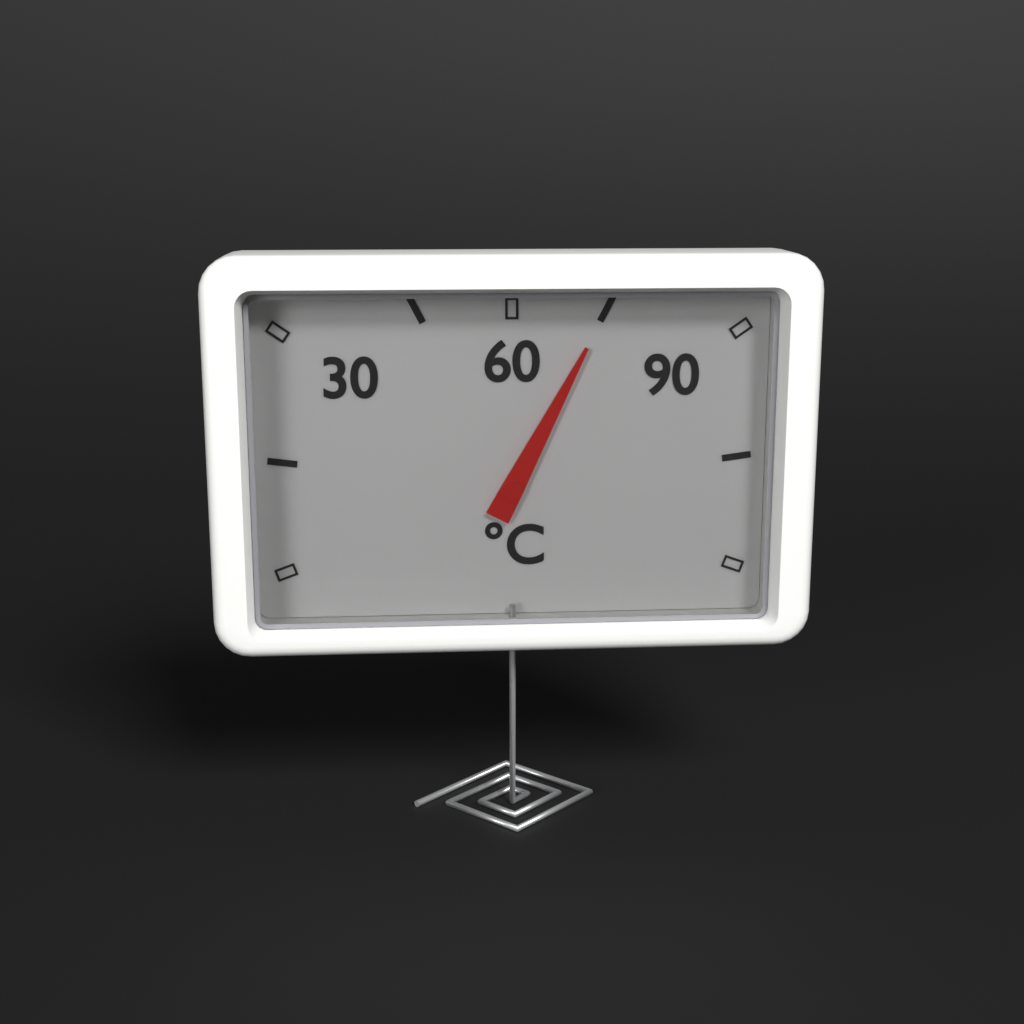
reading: 75 °C
